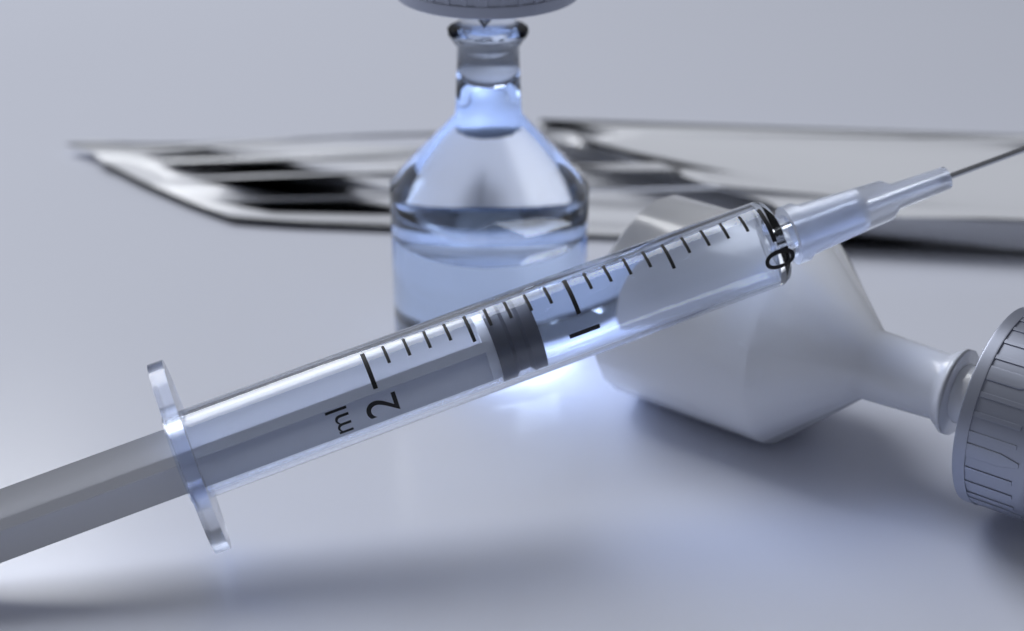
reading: 1.2 ml
